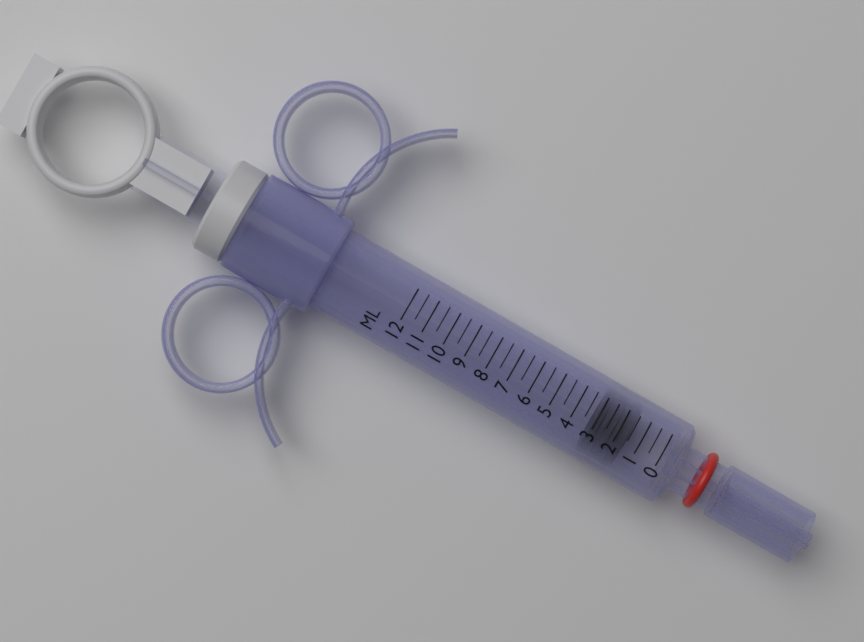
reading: 1.5 ml
